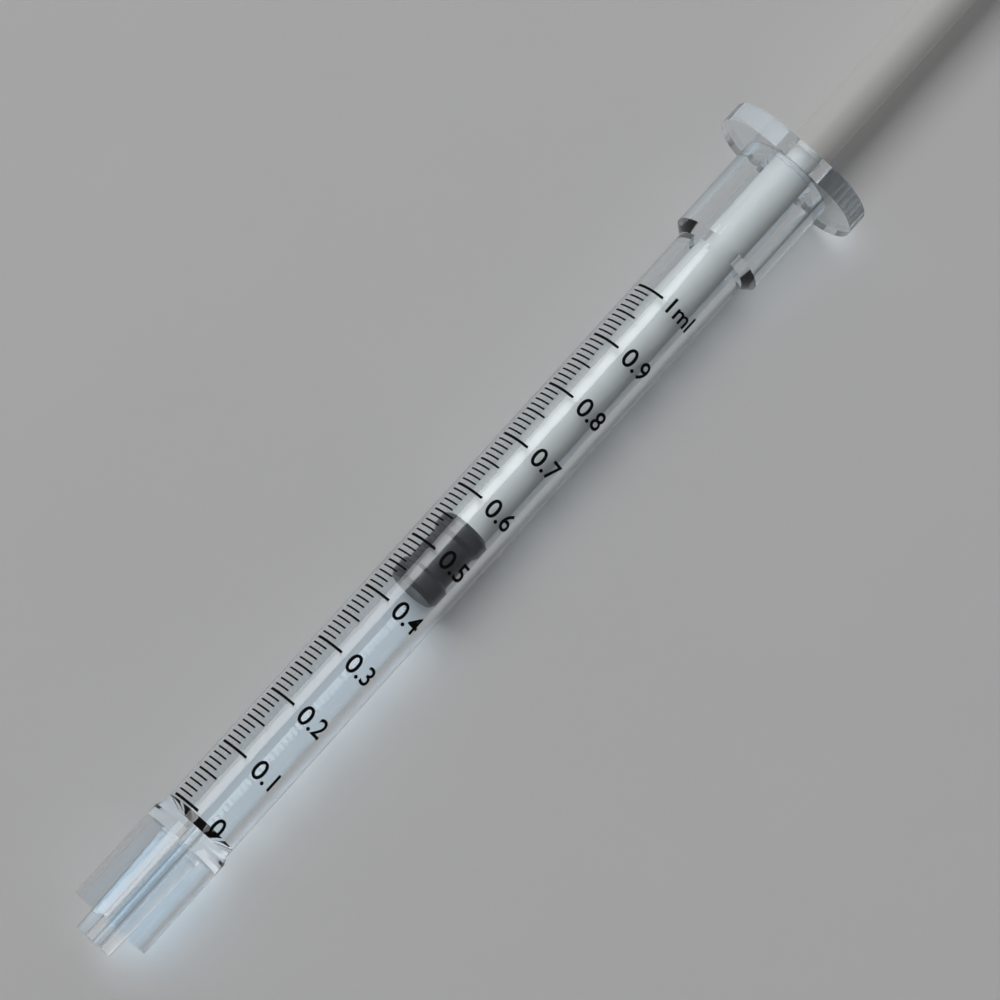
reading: 0.44 ml
